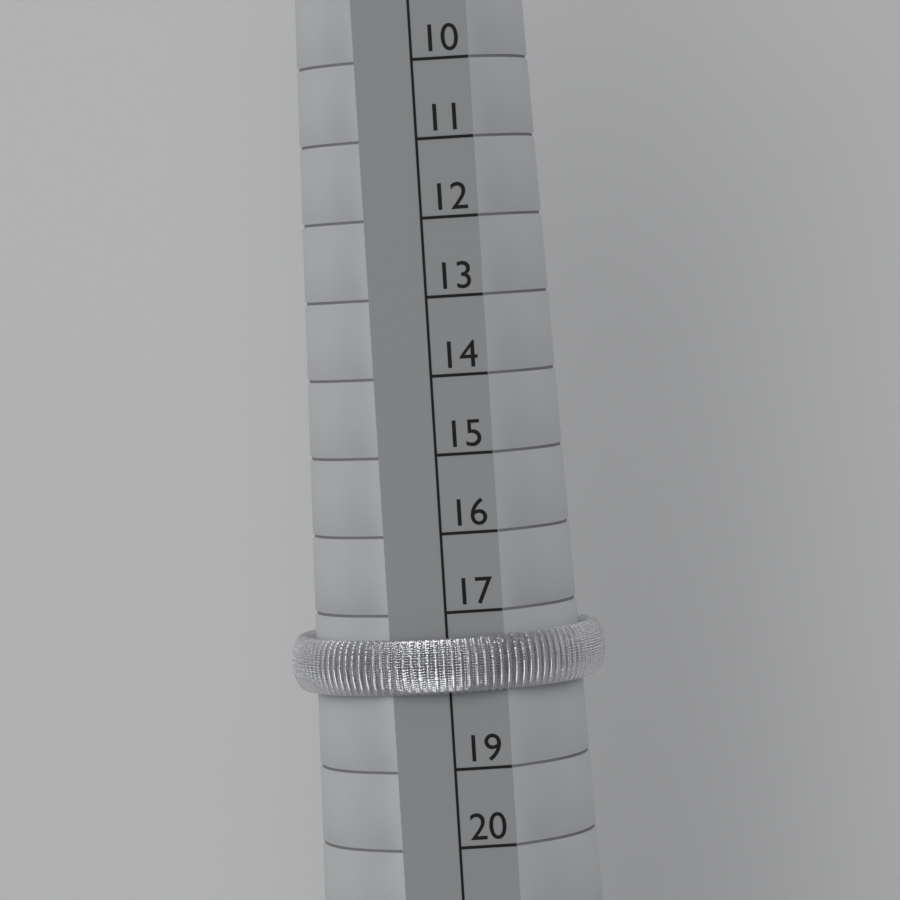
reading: 18 (no unit)
